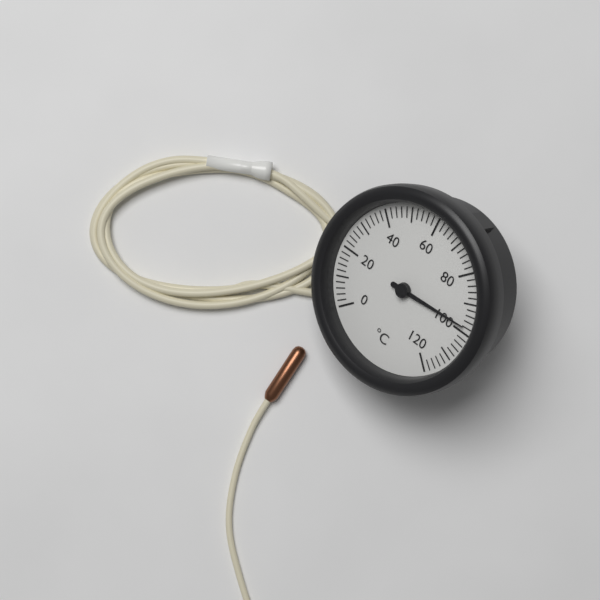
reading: 98 °C
